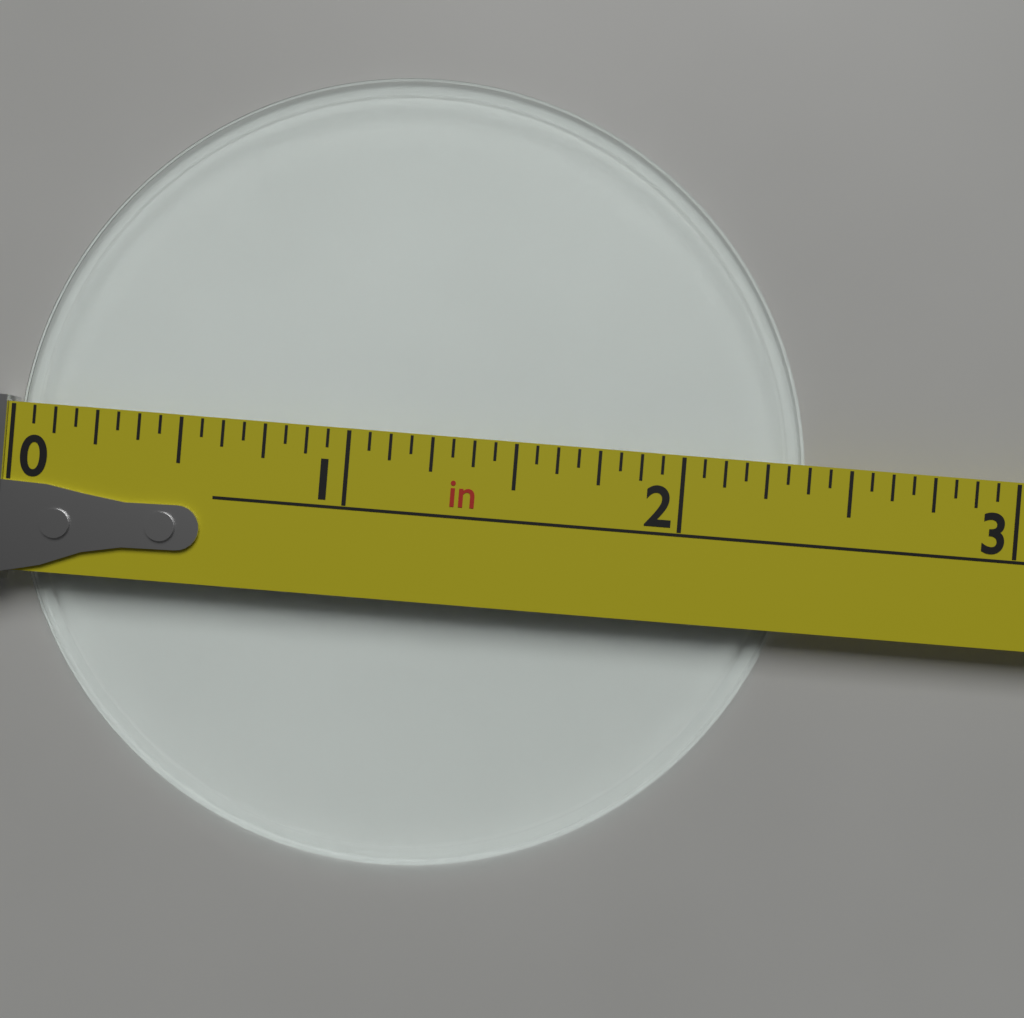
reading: 2.3750 in
